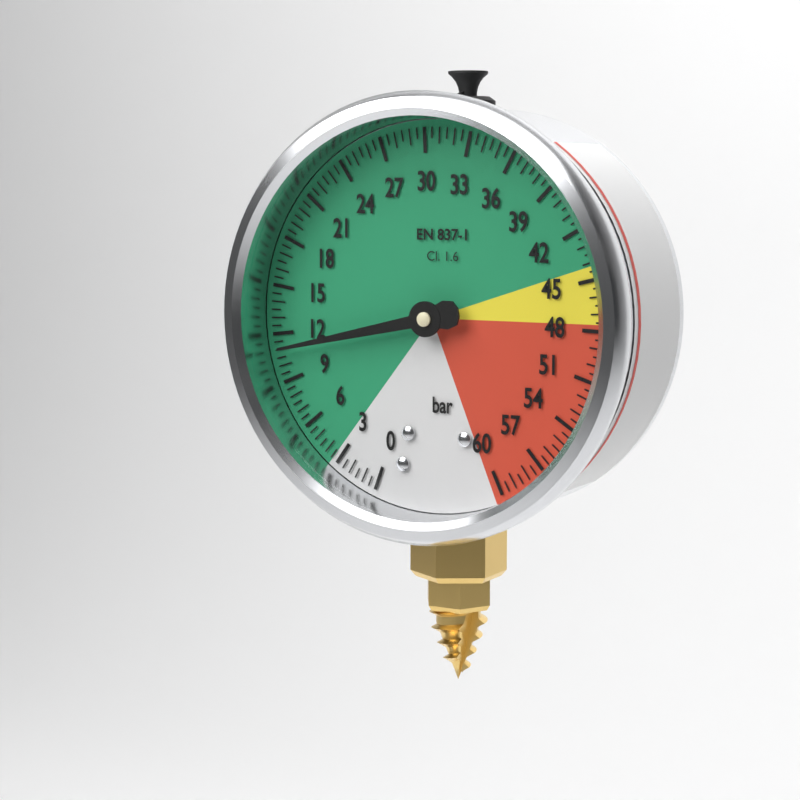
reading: 11.0 bar
